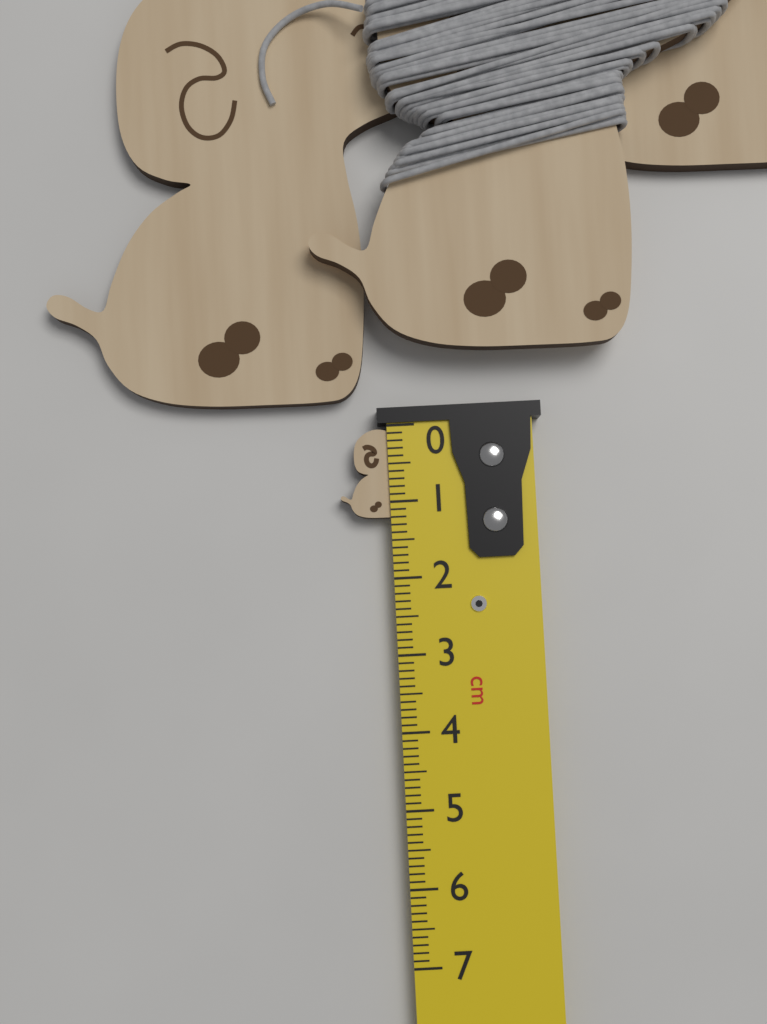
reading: 1.2 cm
